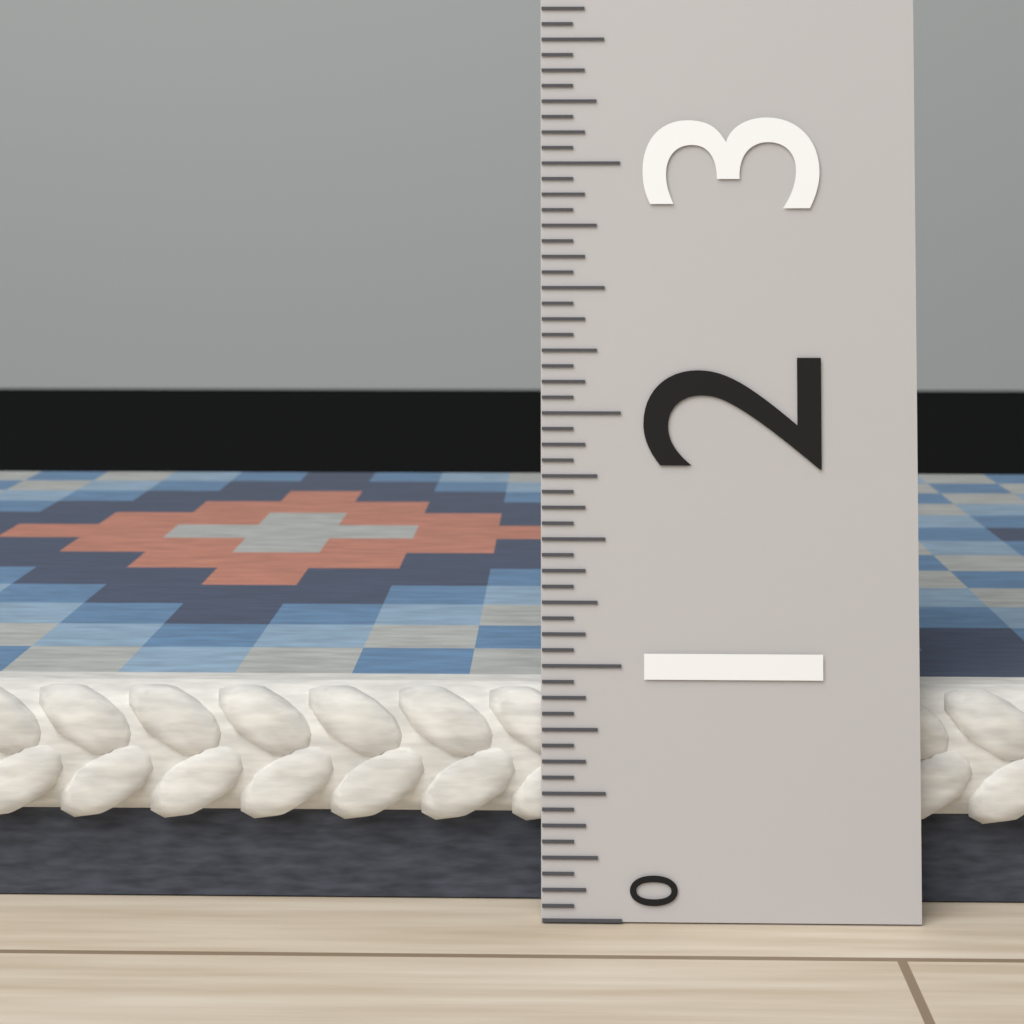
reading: 0.8750 (no unit)
